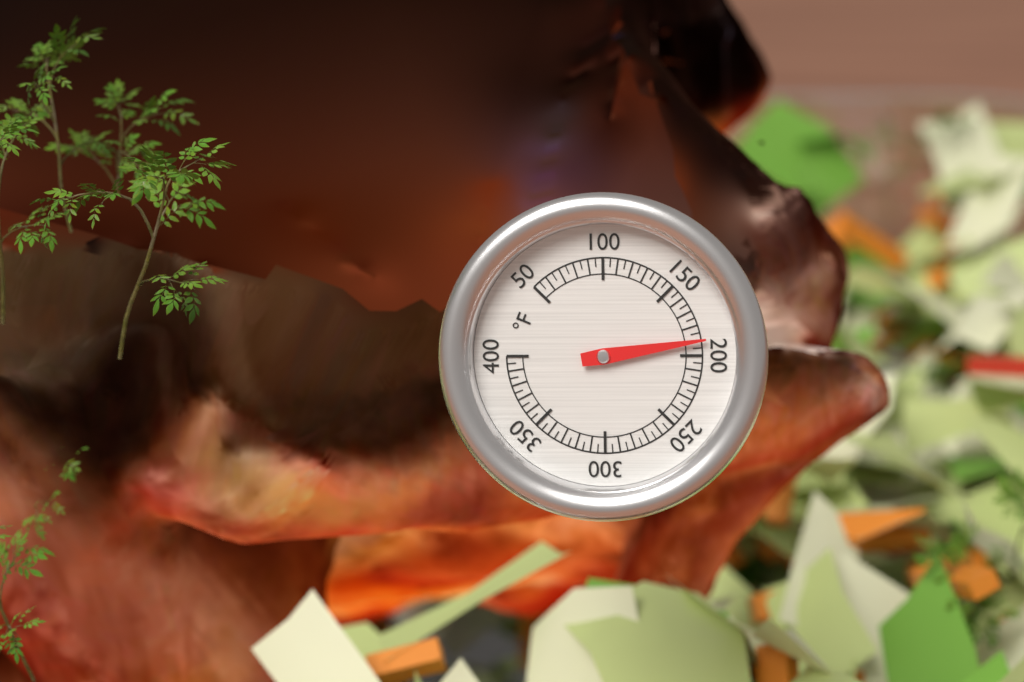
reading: 190 °F
